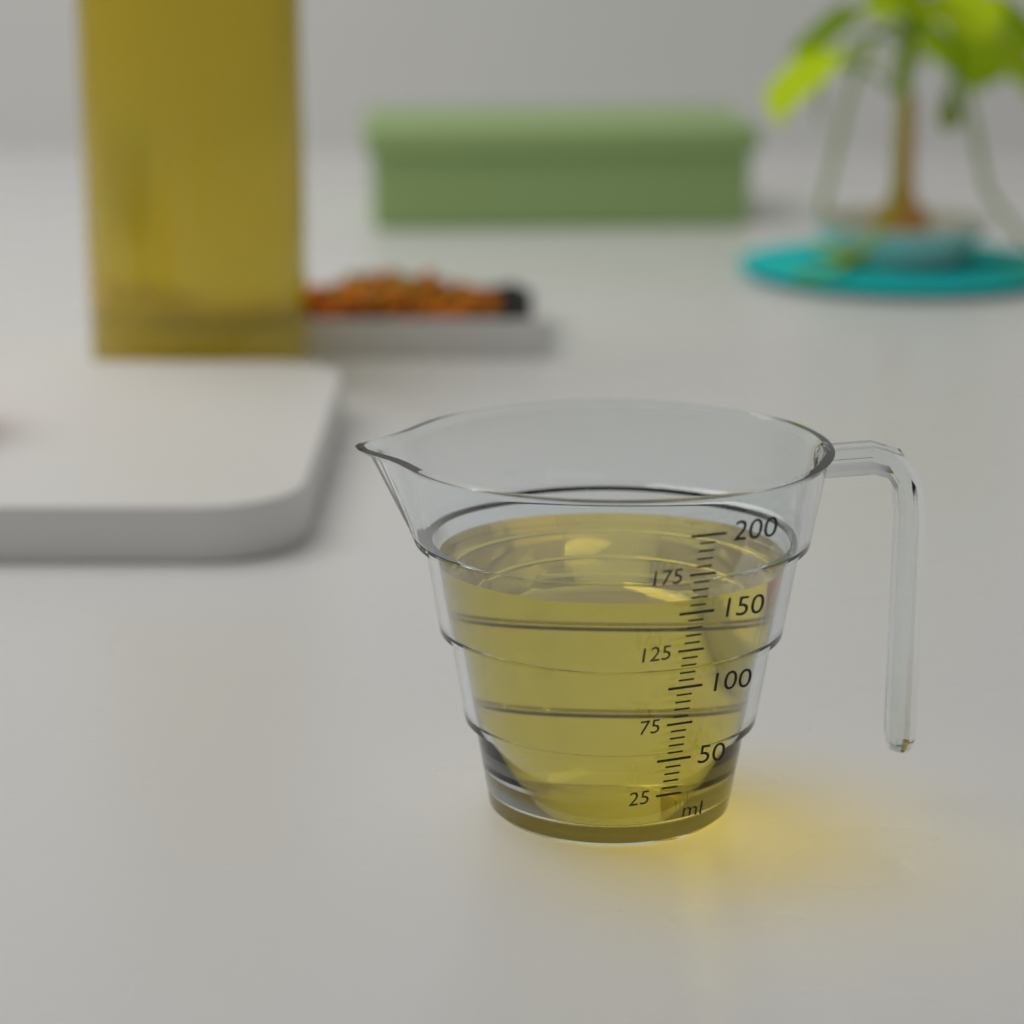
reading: 155 ml
